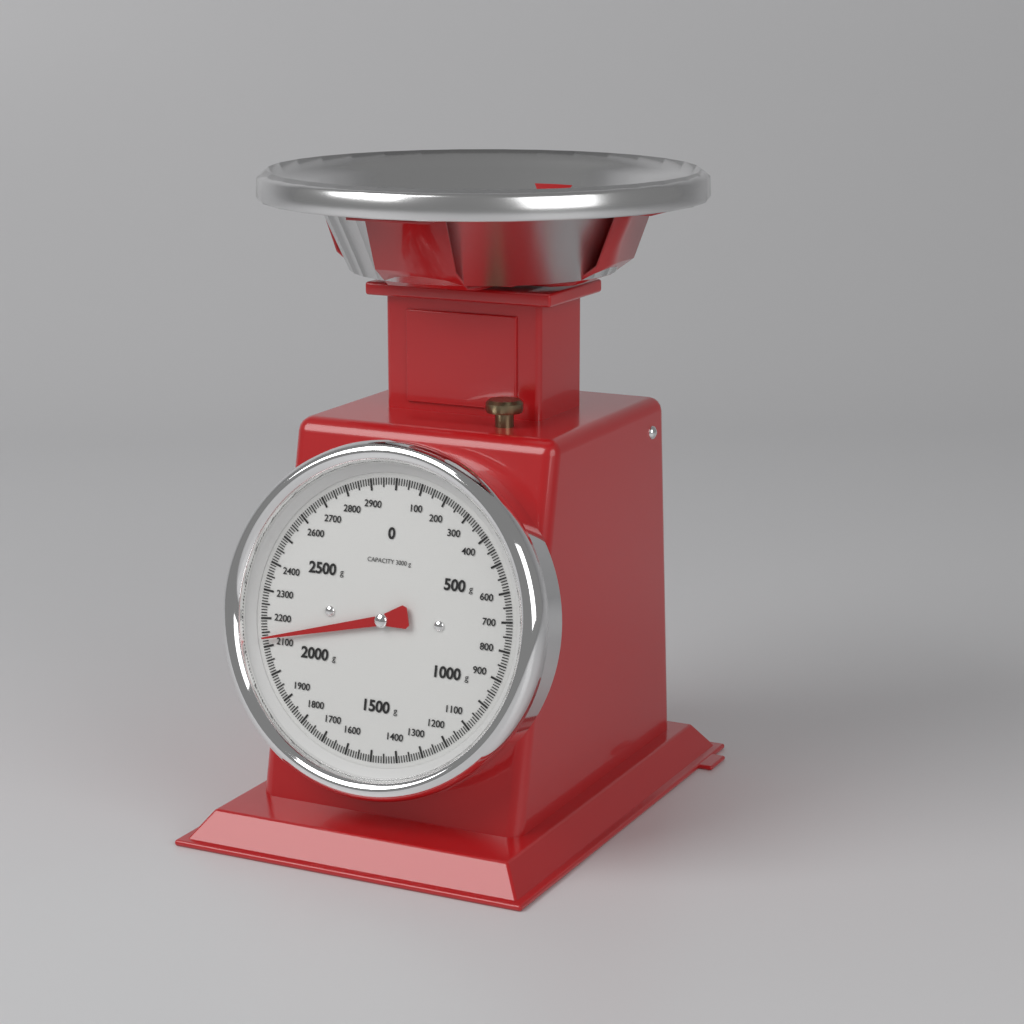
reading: 2130 g
